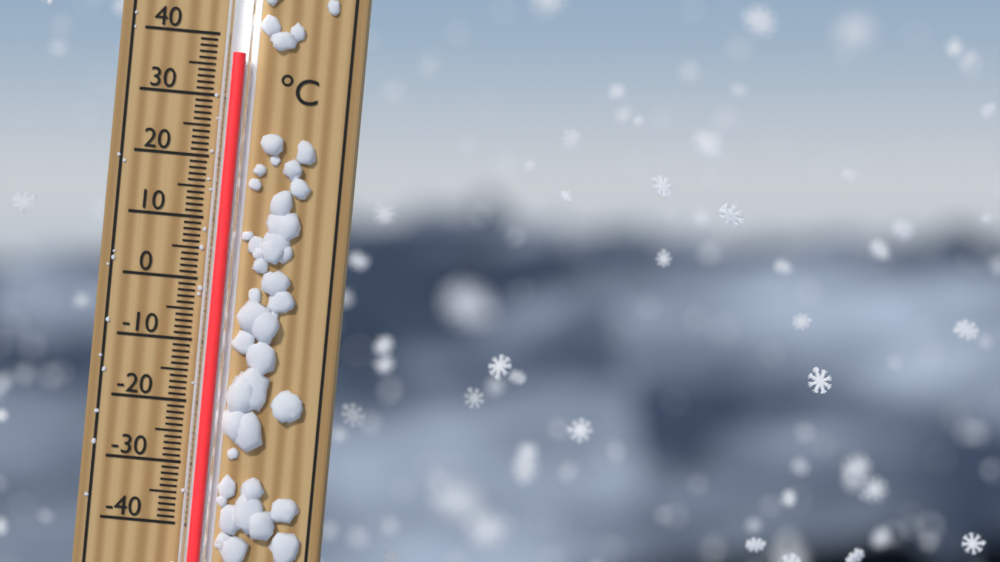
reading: 37 °C
